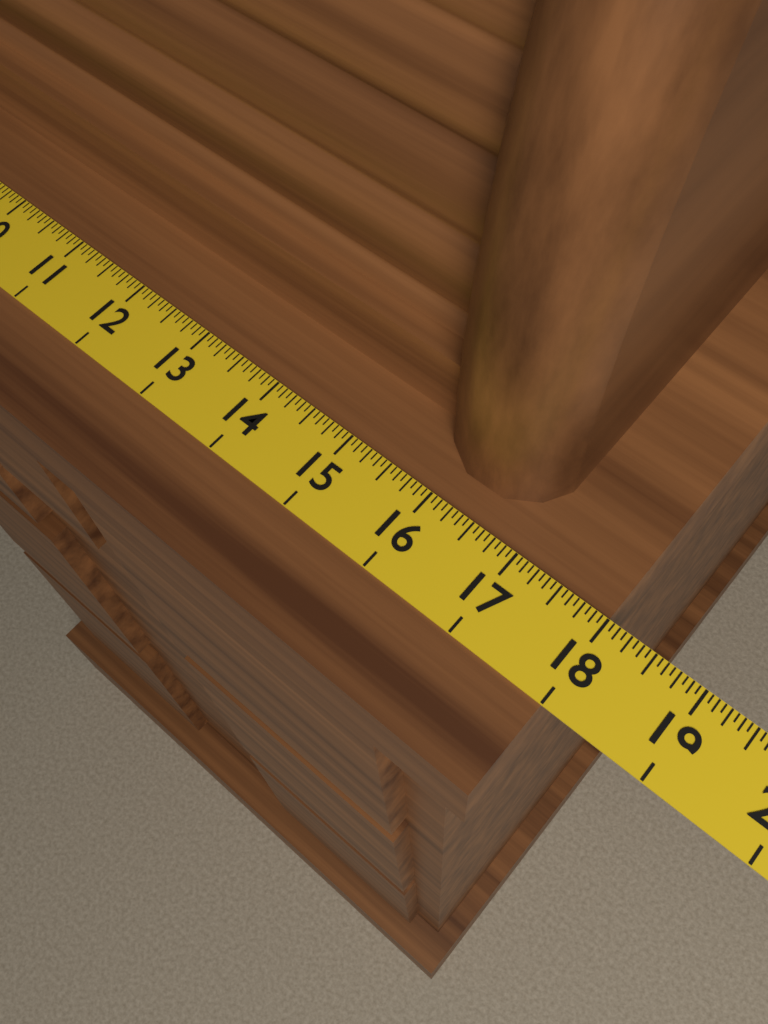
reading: 18.0000 (no unit)
